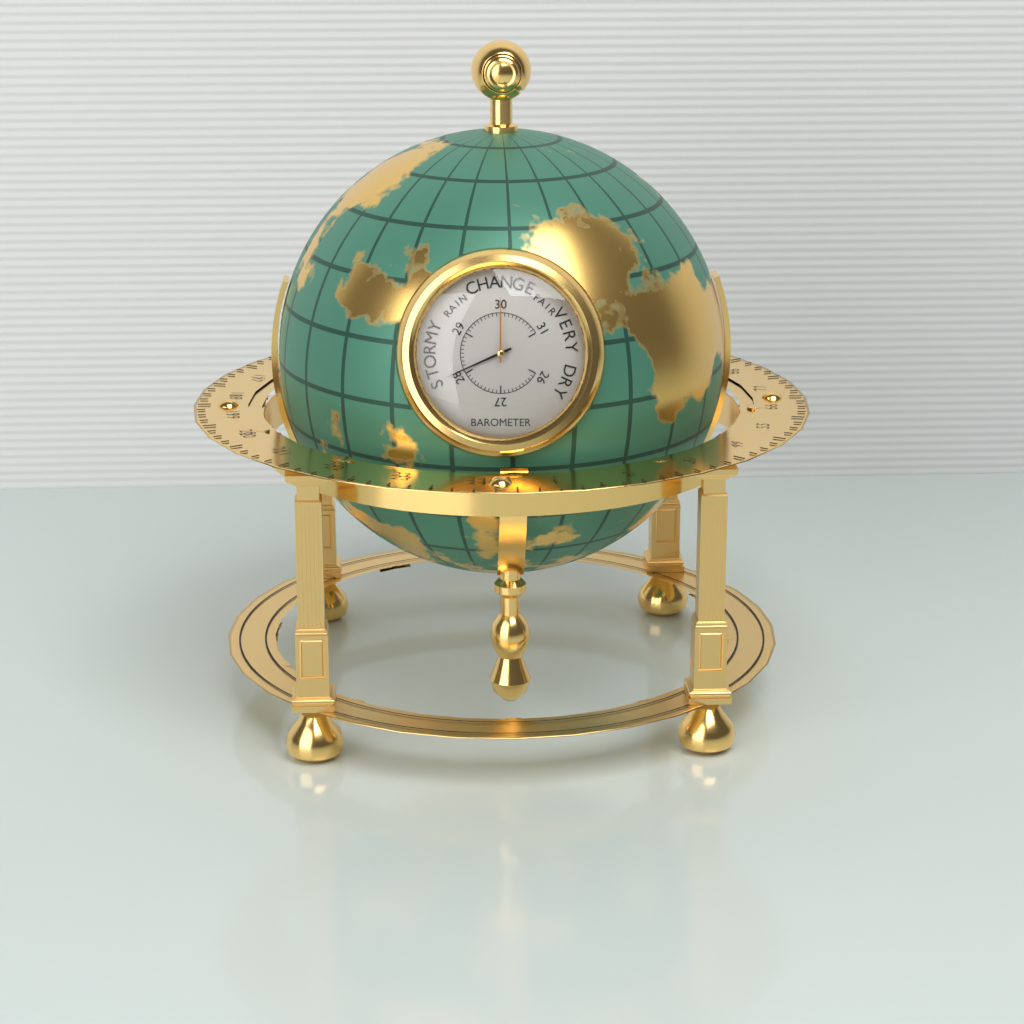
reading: 28.1 inHg
